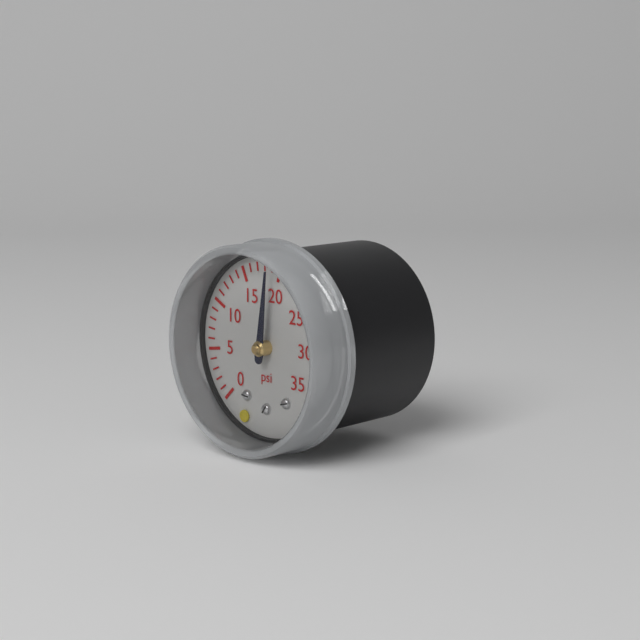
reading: 19 psi
